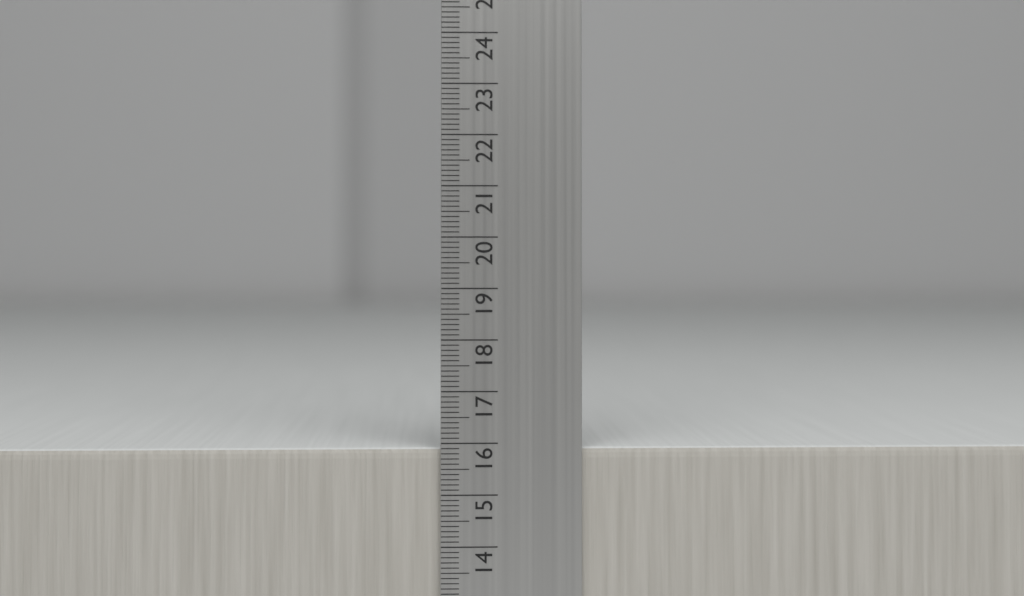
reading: 15.9 cm
